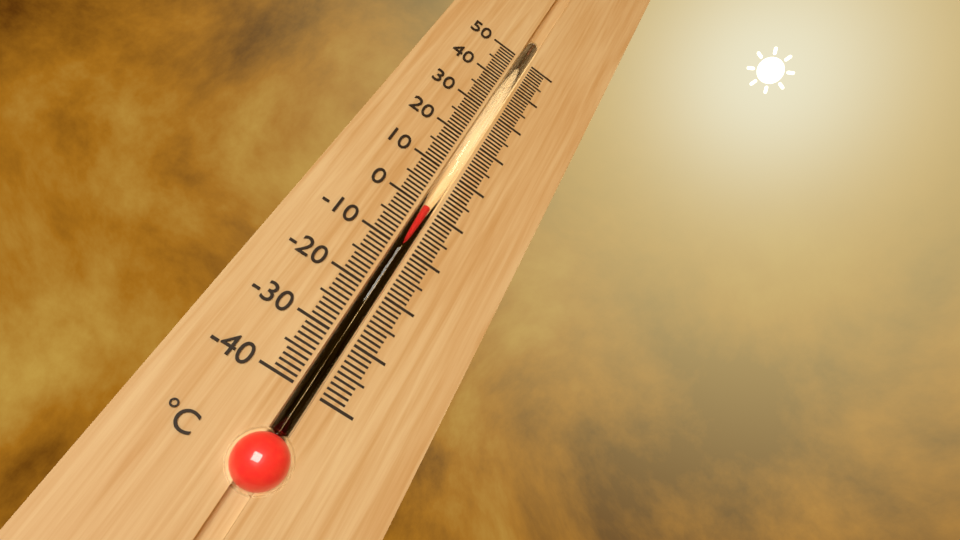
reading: 0 °C
